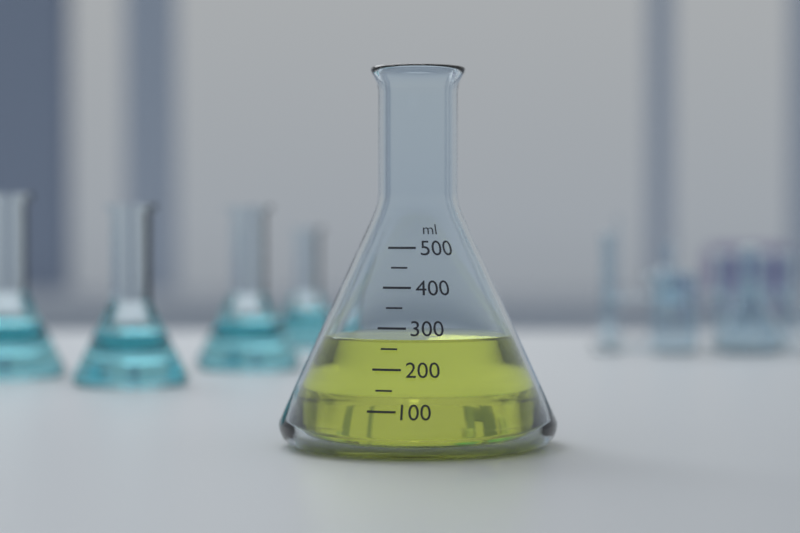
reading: 270 ml
